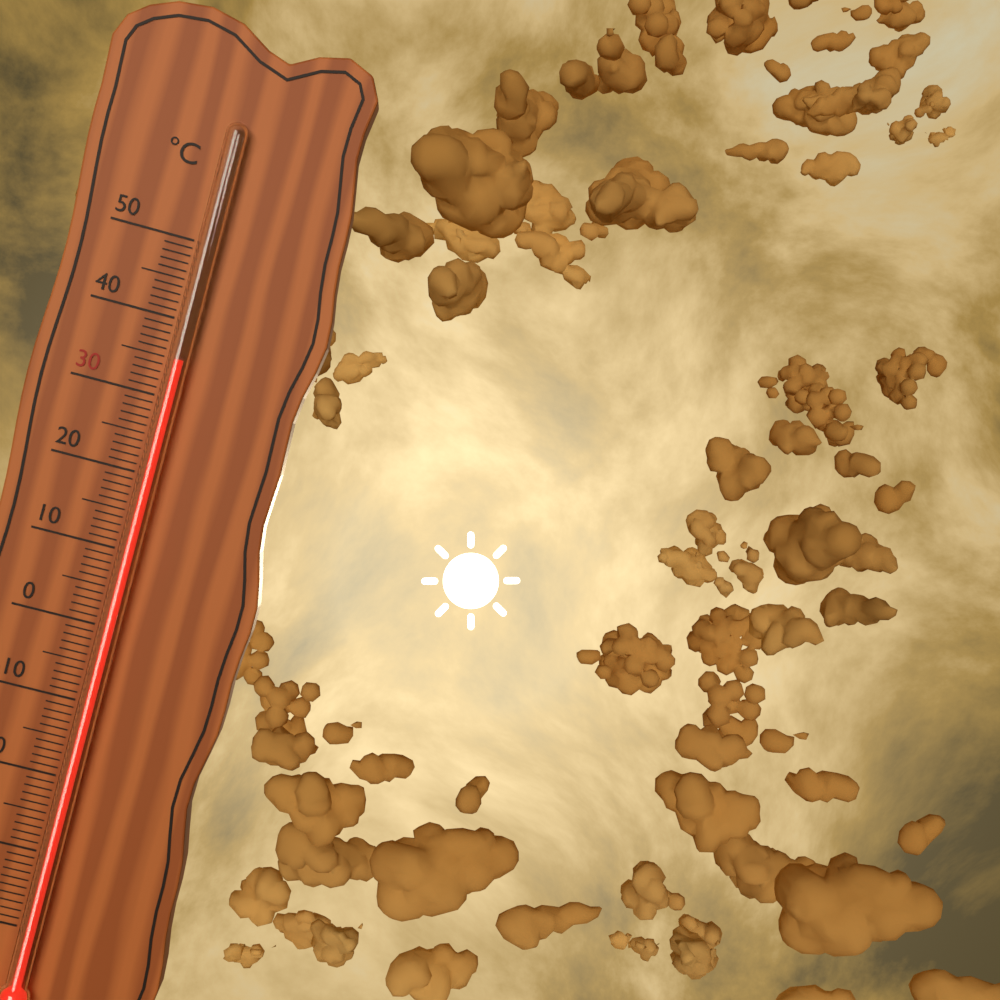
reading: 35 °C
